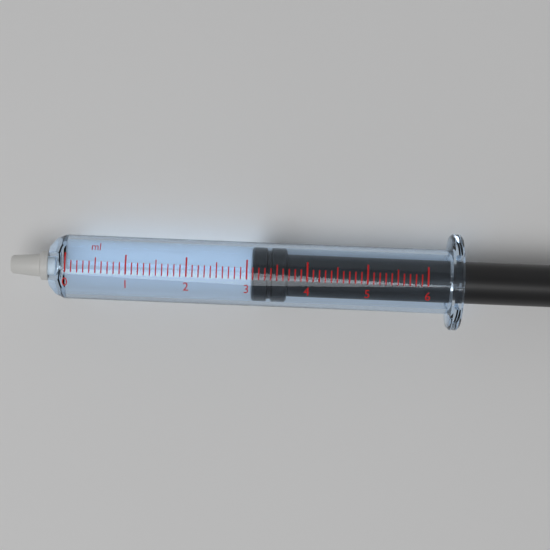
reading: 3.1 ml
